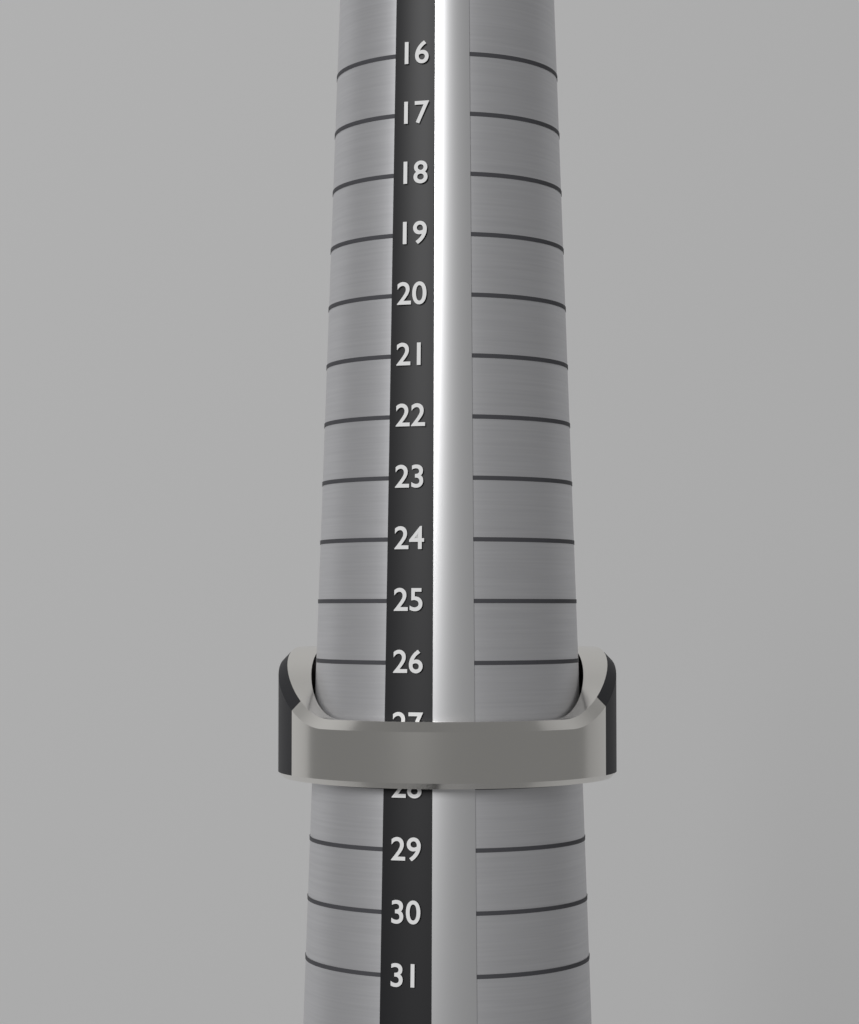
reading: 28 (no unit)
